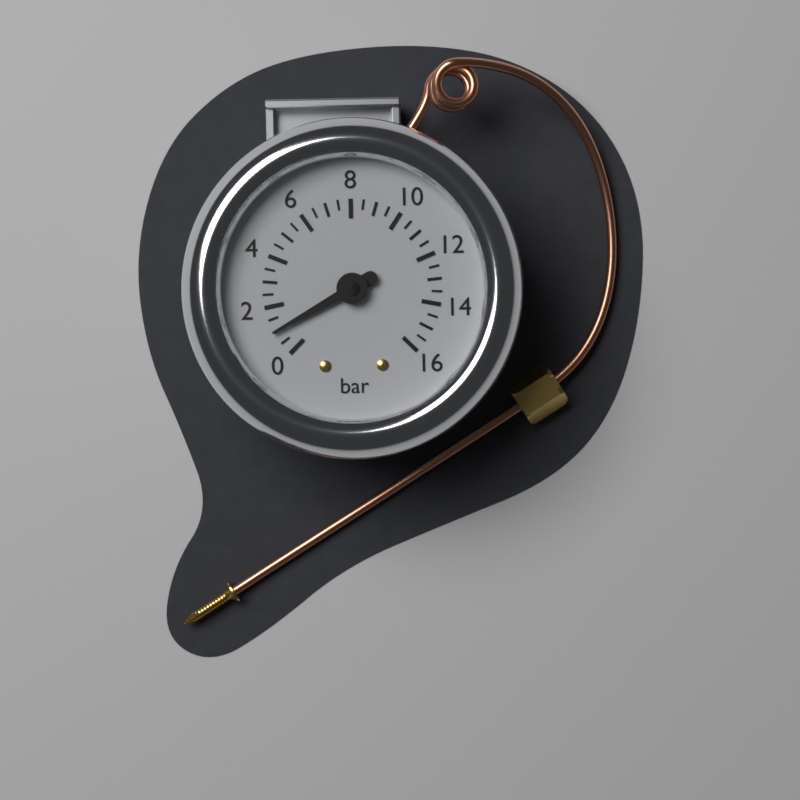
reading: 1.0 bar
